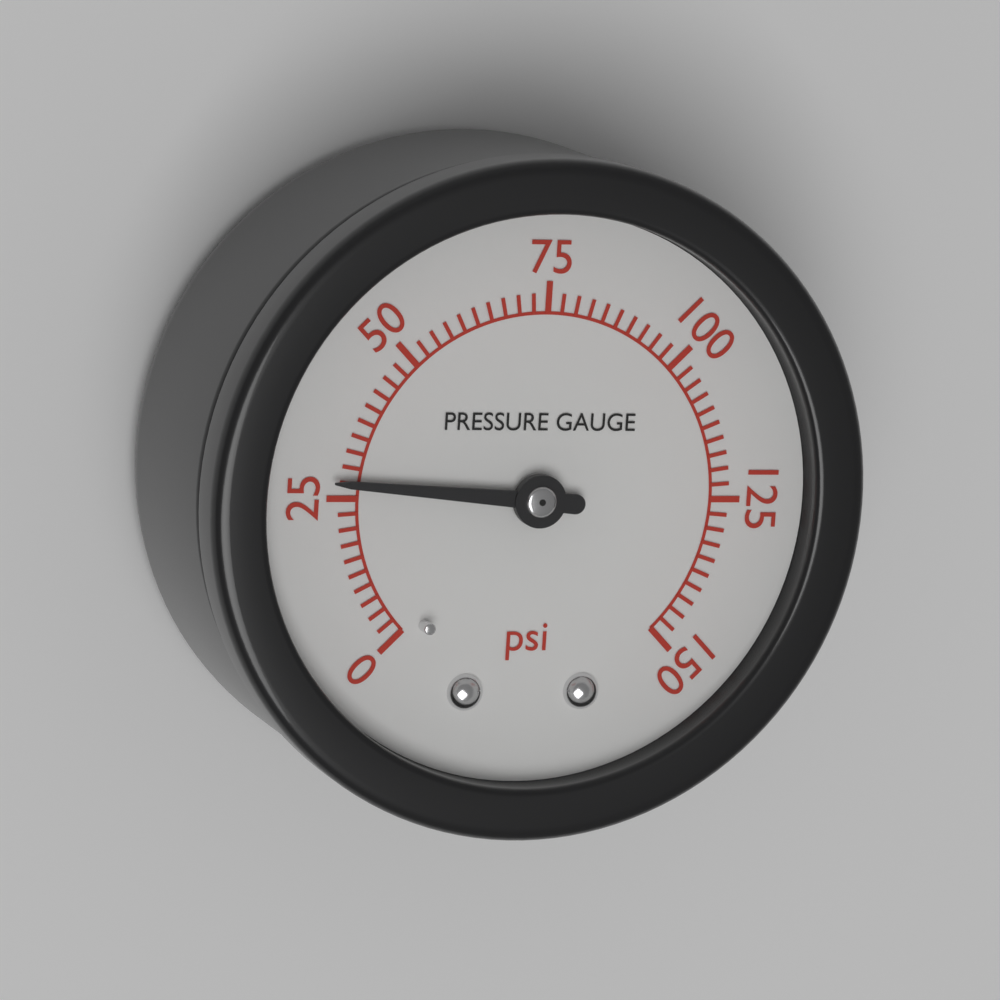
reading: 27.5 psi
